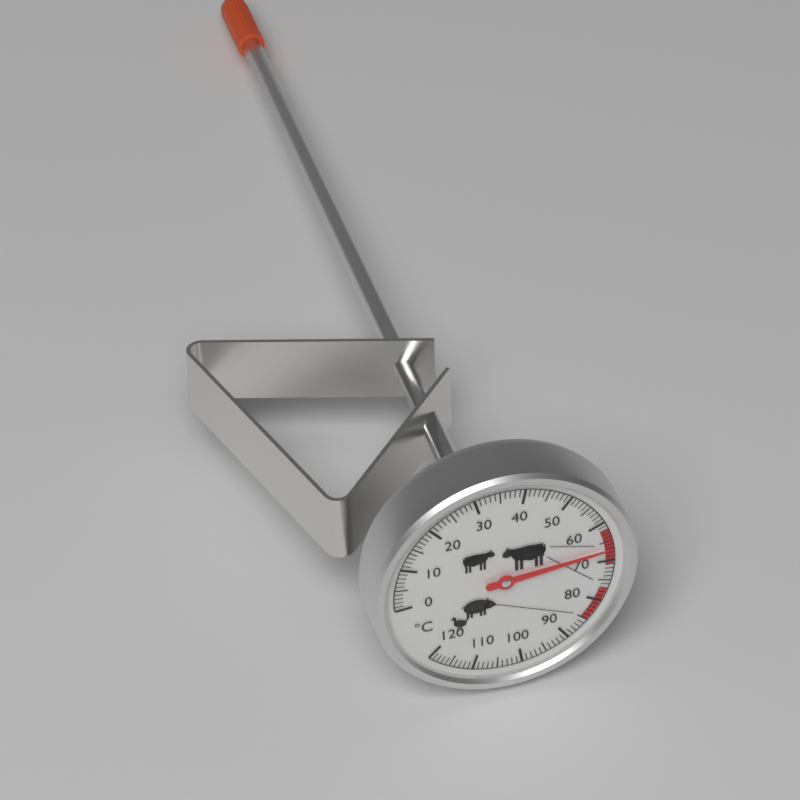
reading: 67 °C
